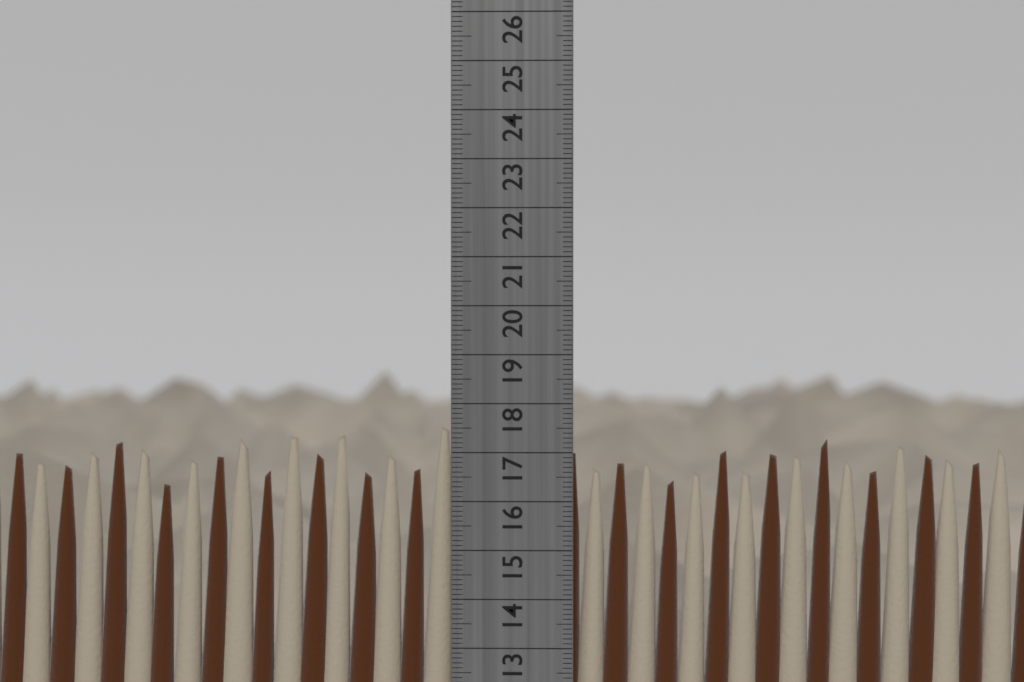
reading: 17.6 cm
